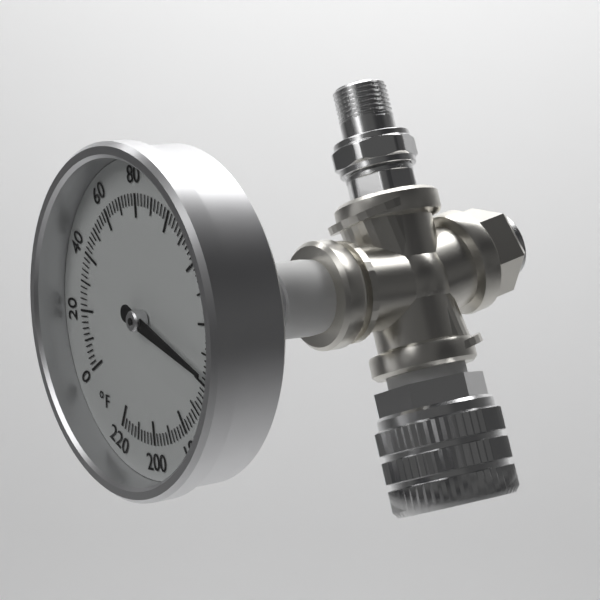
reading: 156 °F
